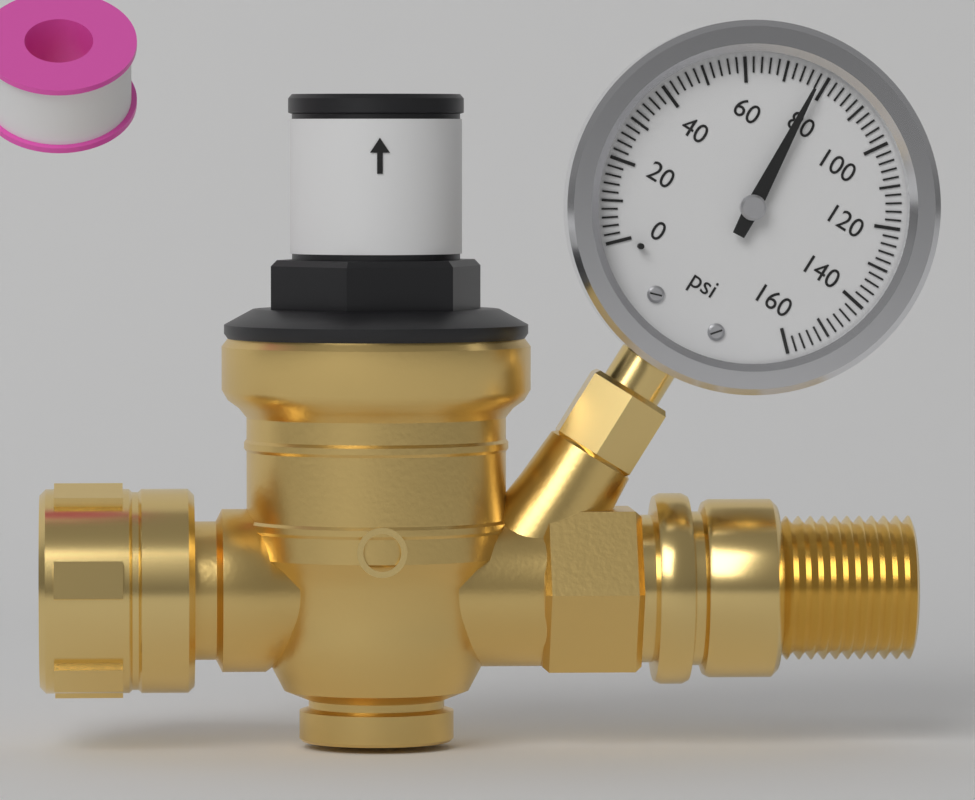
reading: 78 psi
